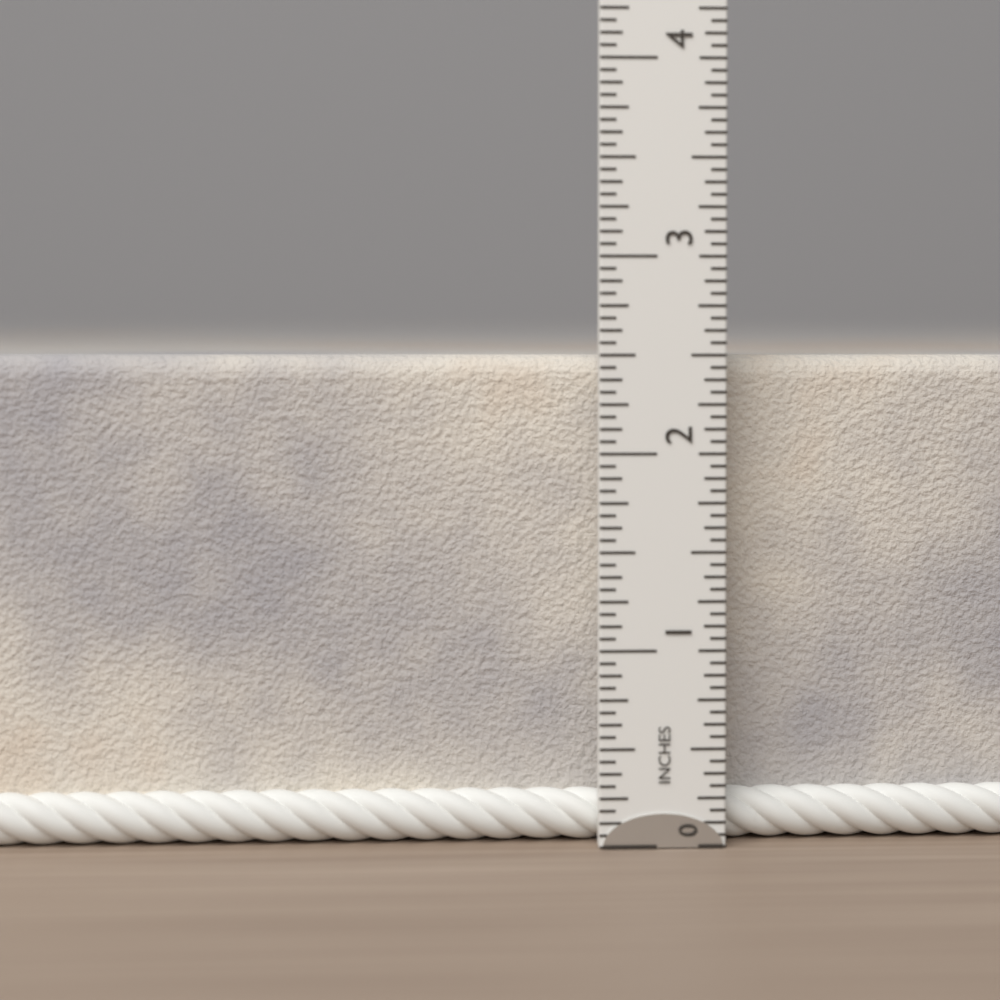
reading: 2.5000 in
